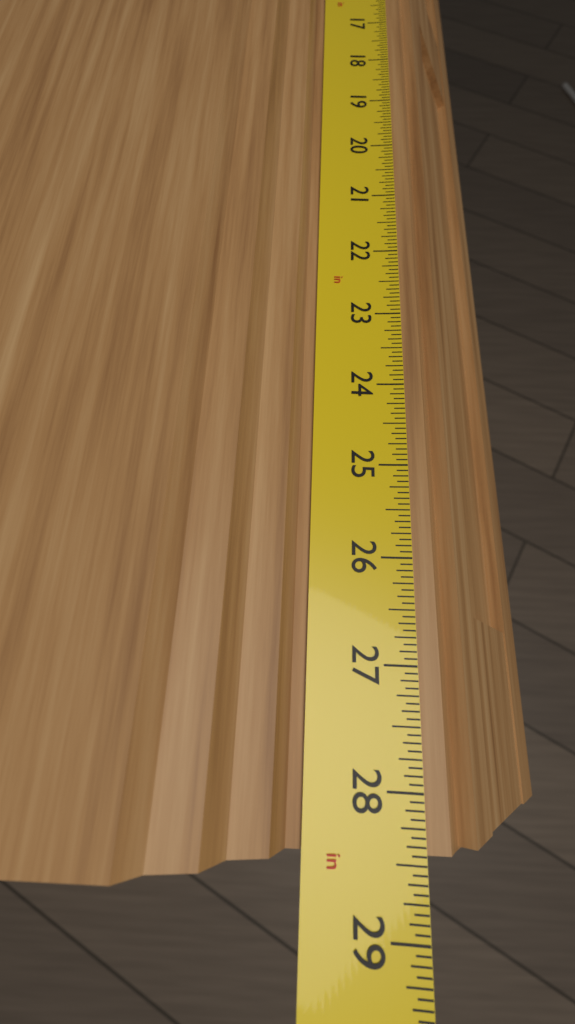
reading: 28.4375 in
